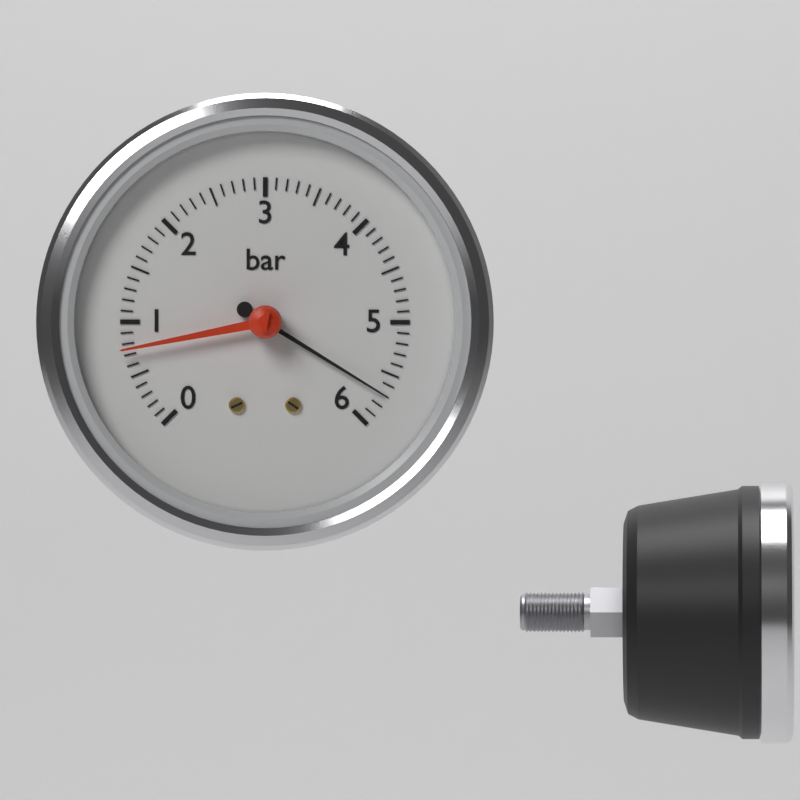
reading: 5.7 bar
